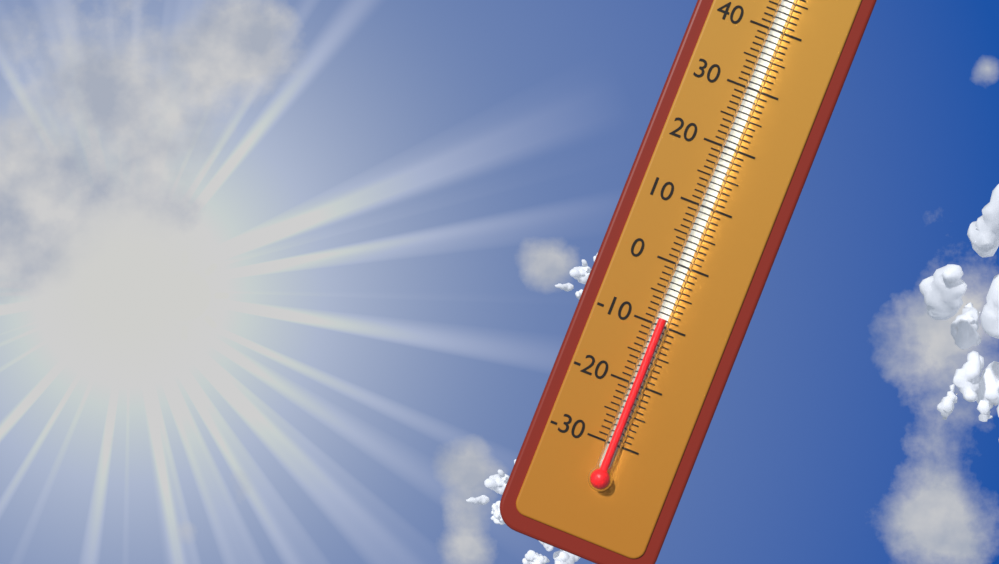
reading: -9 °C
